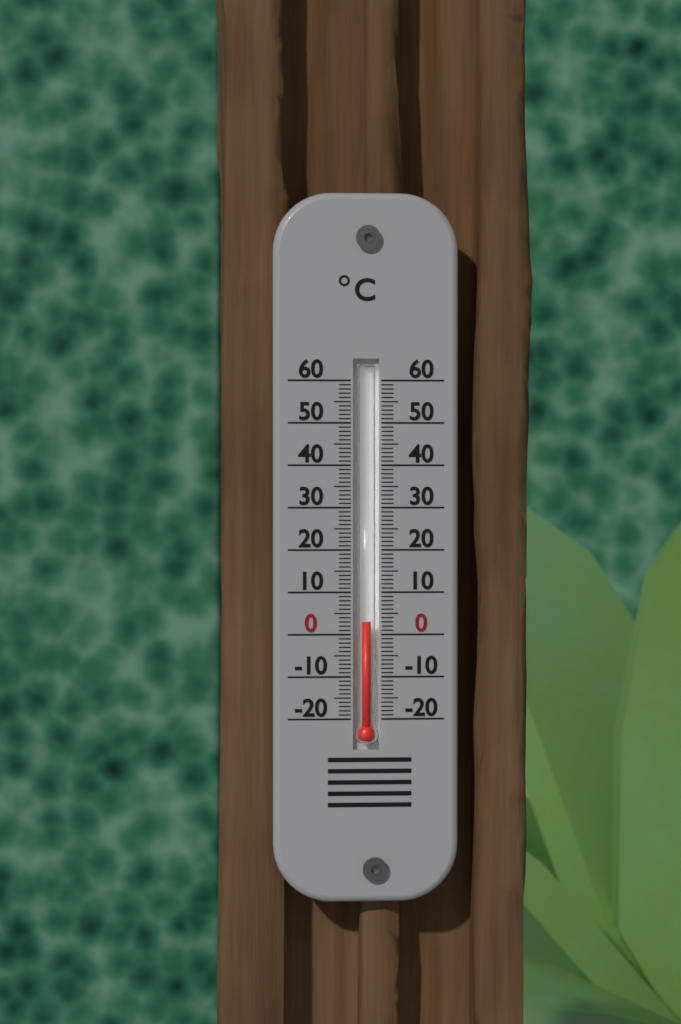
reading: 3 °C
